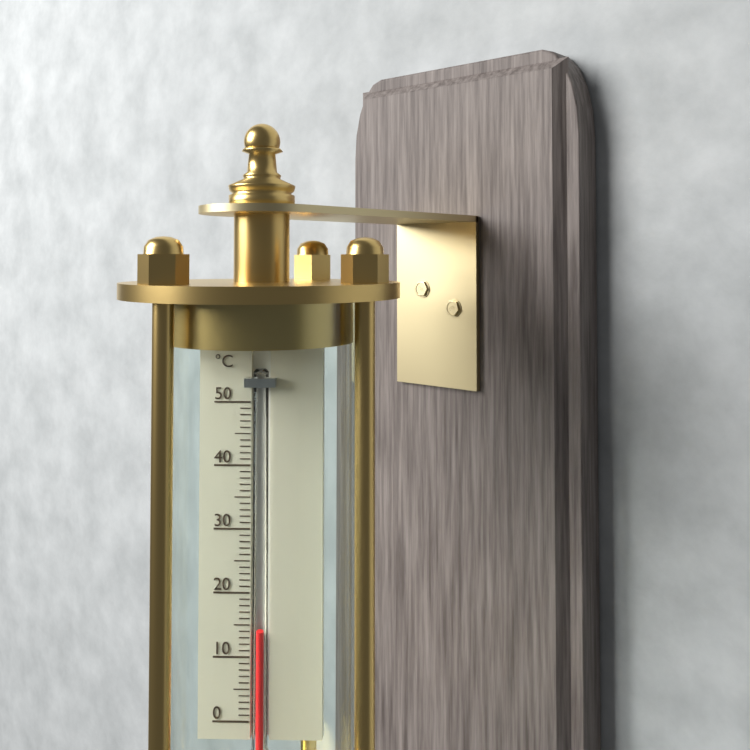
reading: 14 °C
